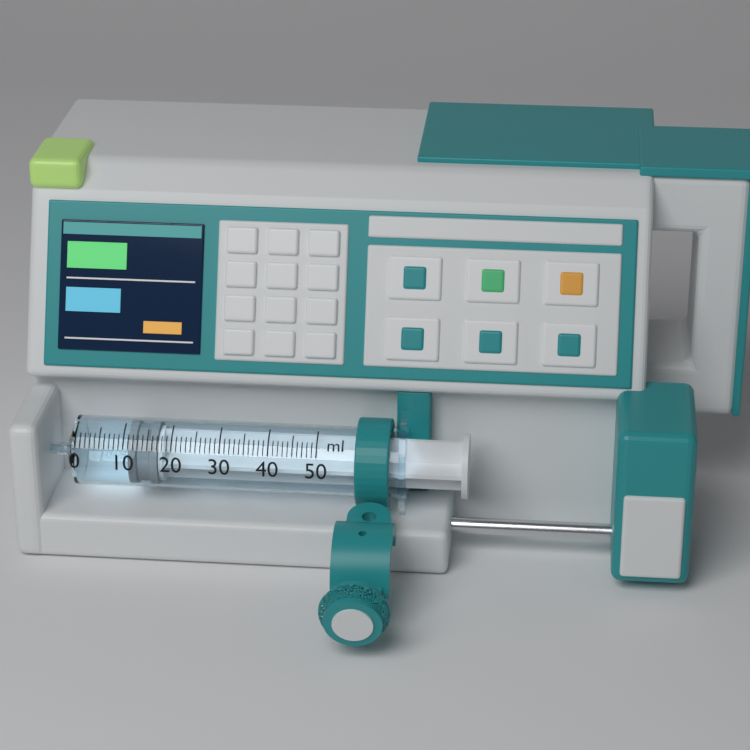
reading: 11 ml
